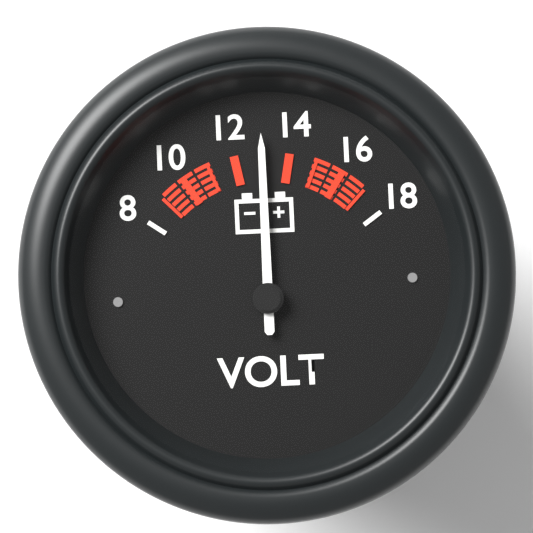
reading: 13 V
